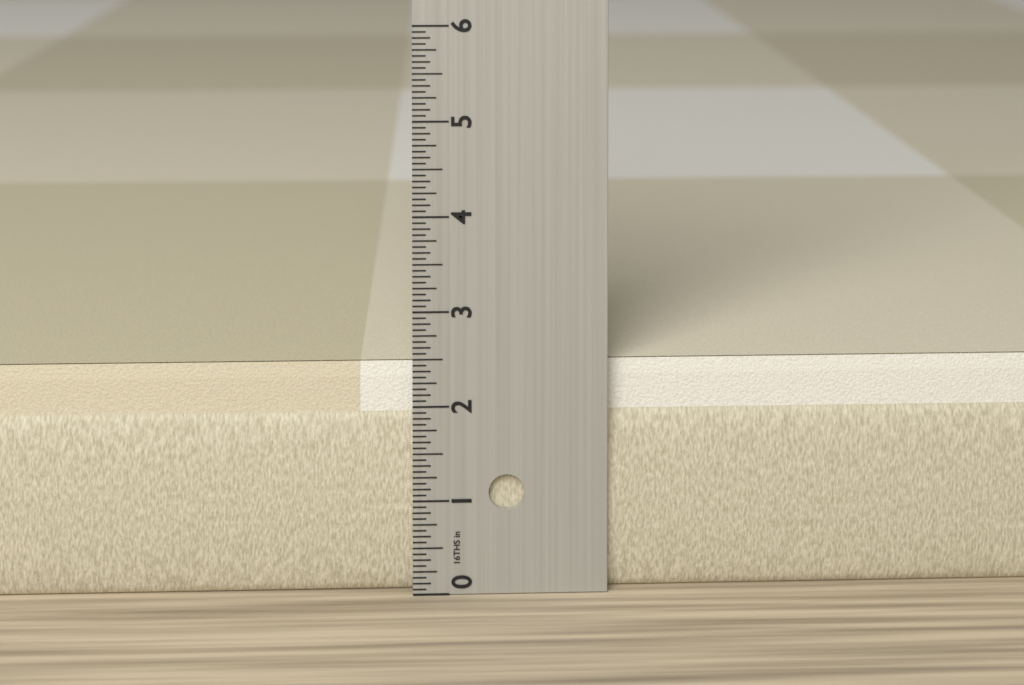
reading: 2.4375 in
